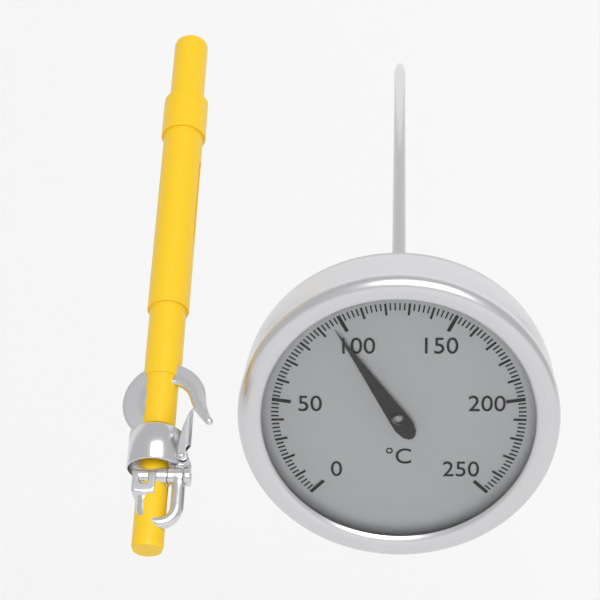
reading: 96 °C
